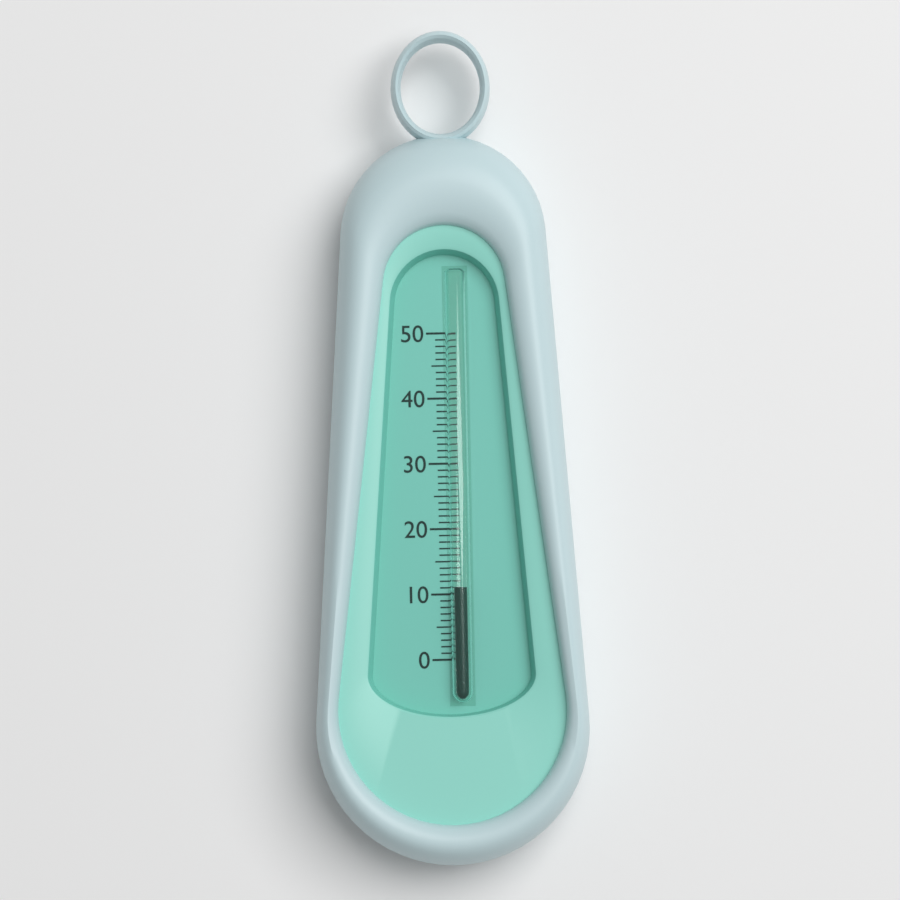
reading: 11 (no unit)
